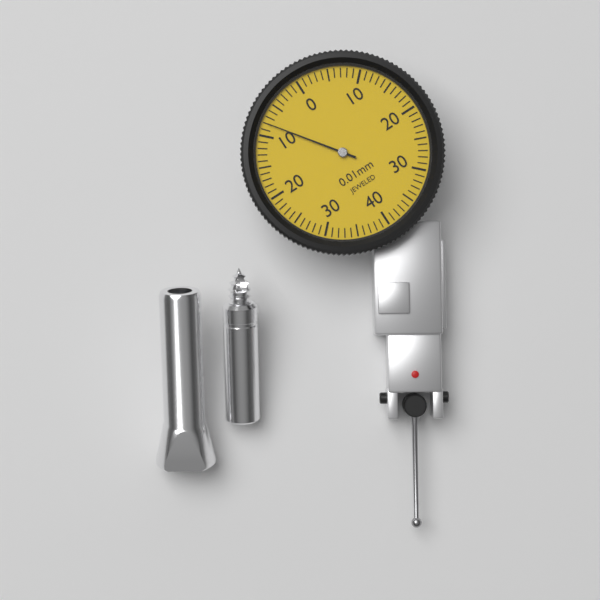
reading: 0.08 mm
